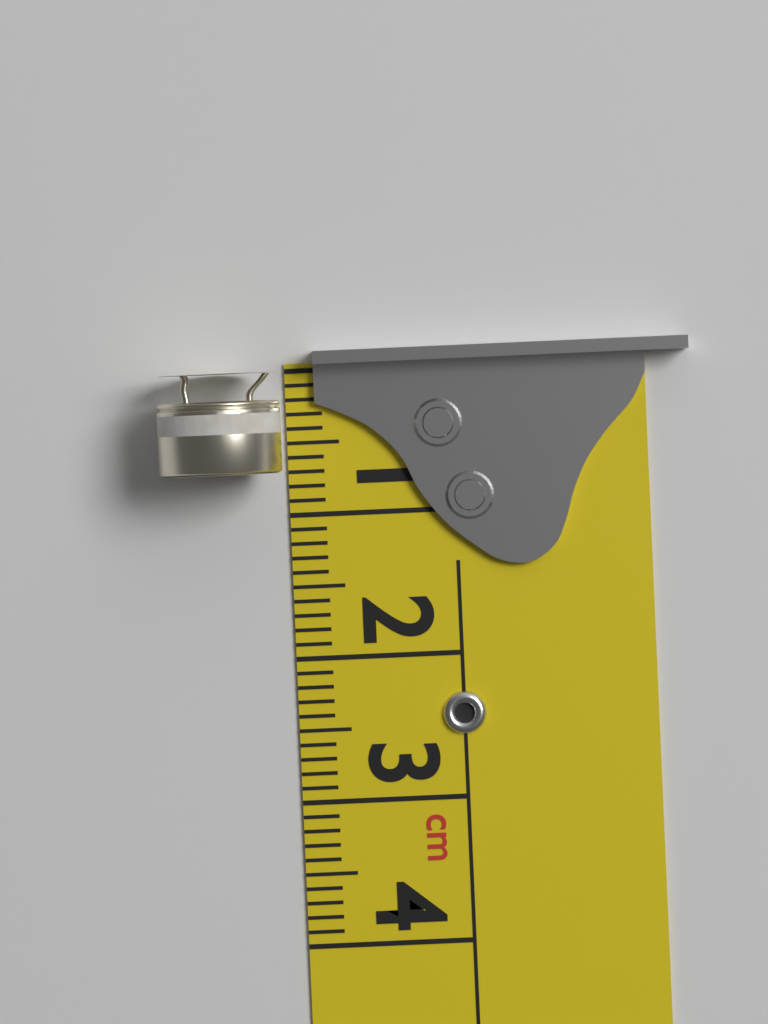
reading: 0.7 cm
